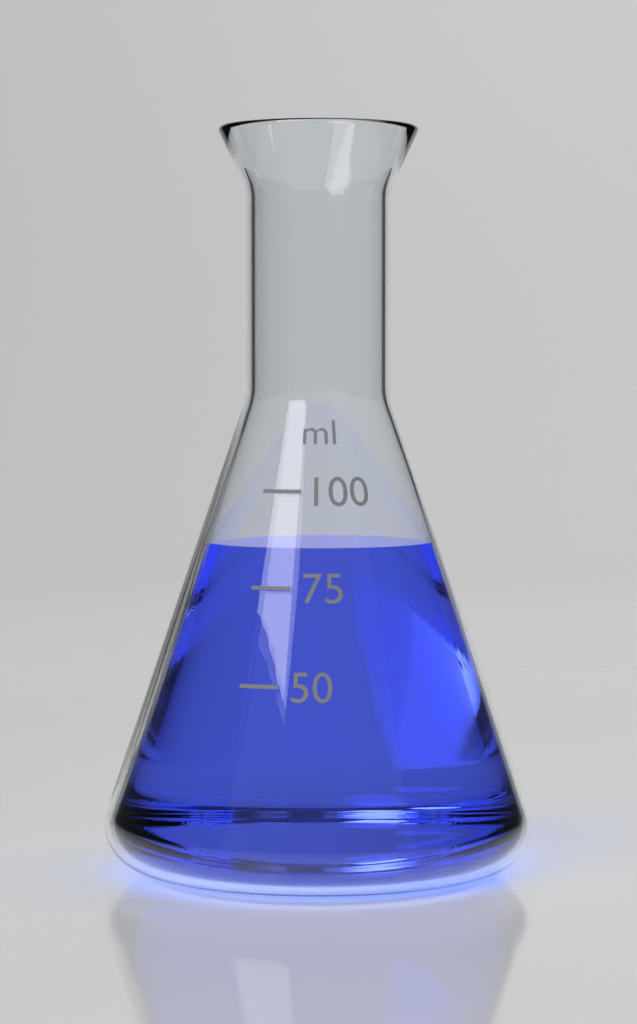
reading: 85 ml
